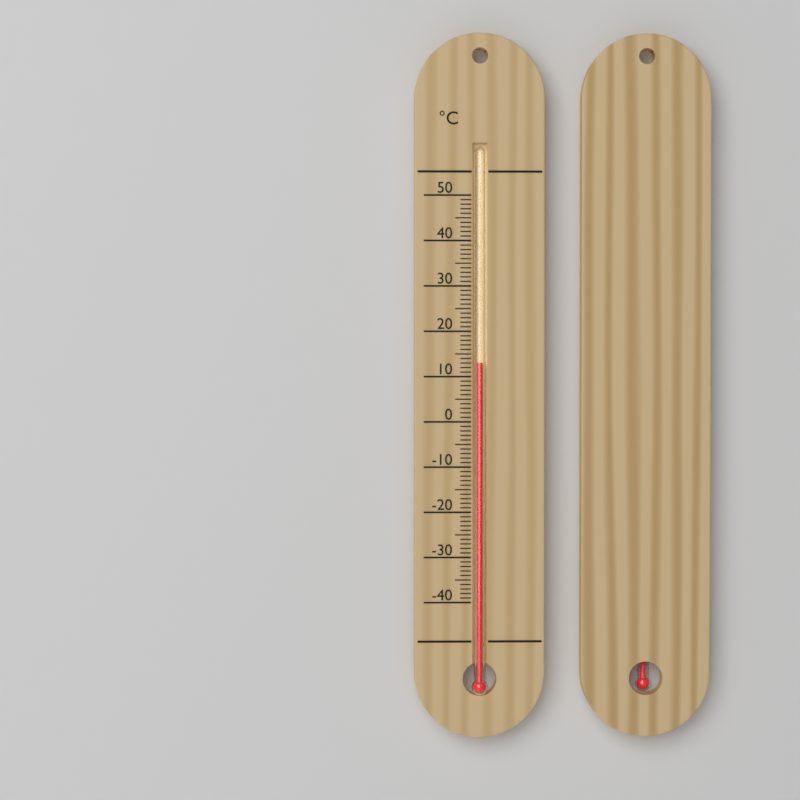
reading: 13 °C
